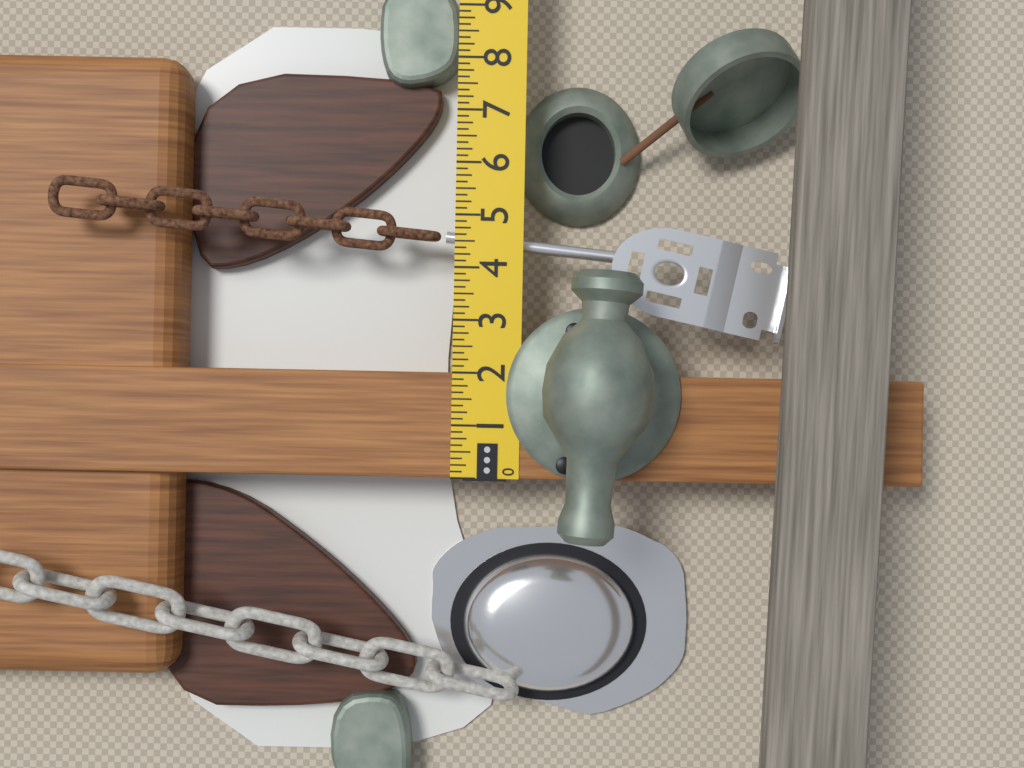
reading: 2.000 in
